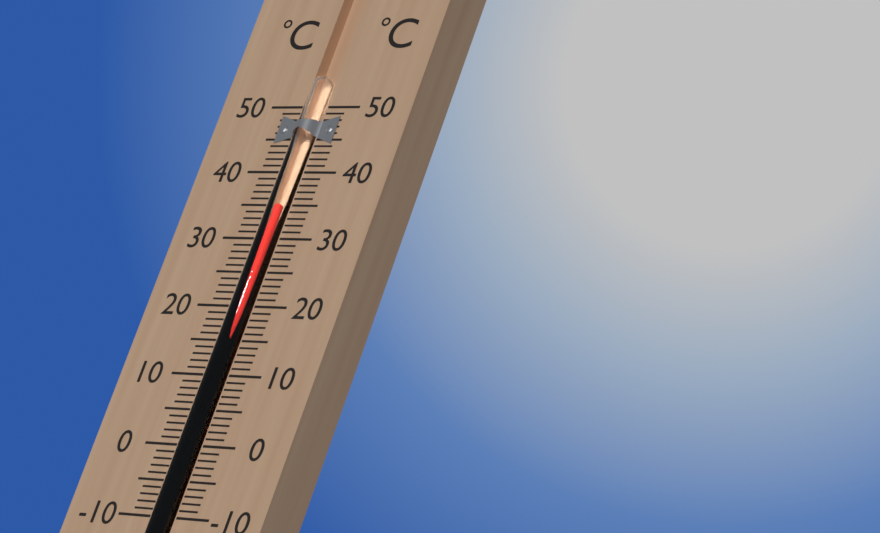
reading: 35 °C
